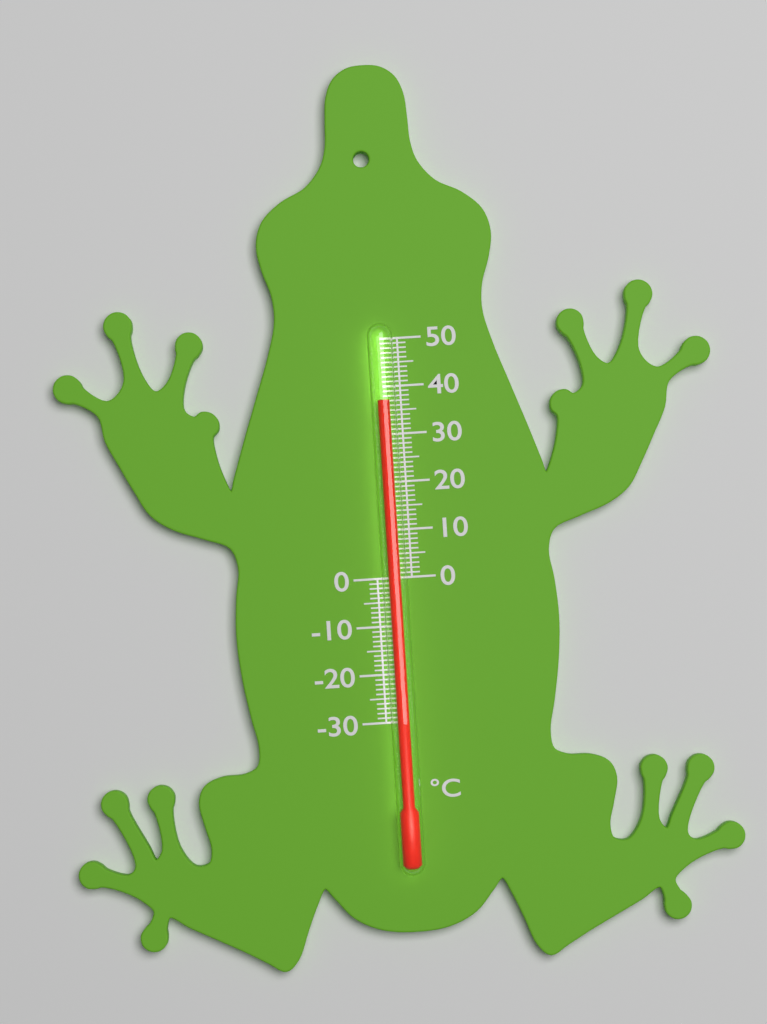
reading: 37 °C
